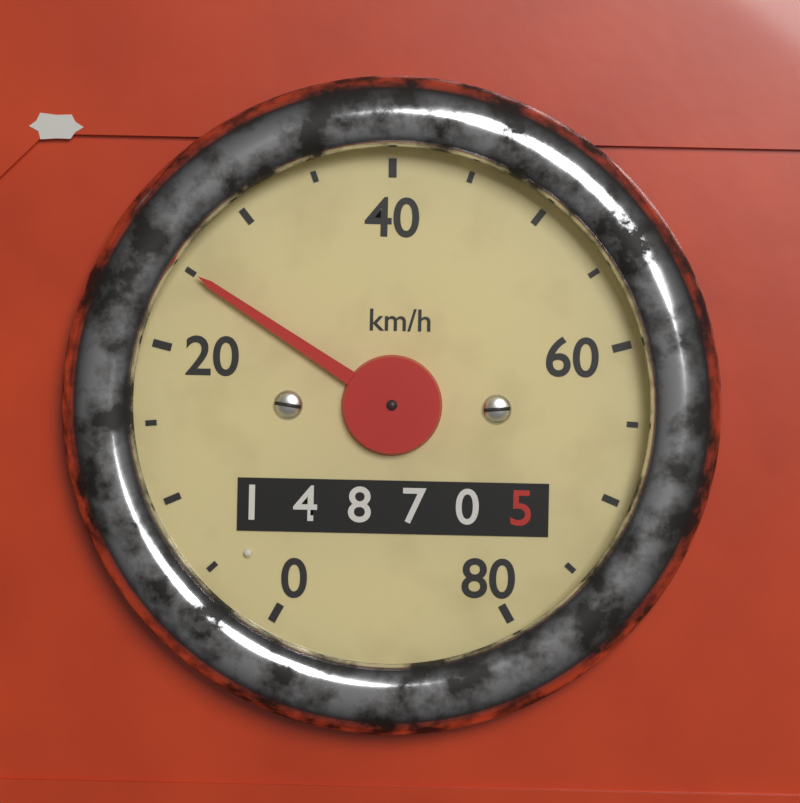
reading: 25 km/h
